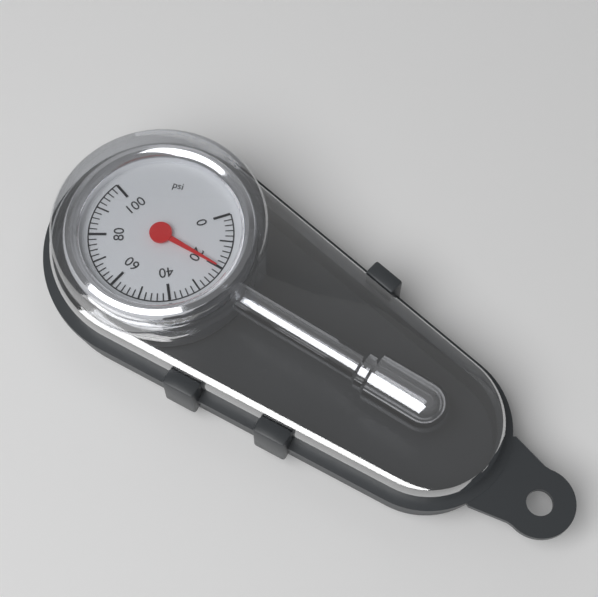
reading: 20 psi
